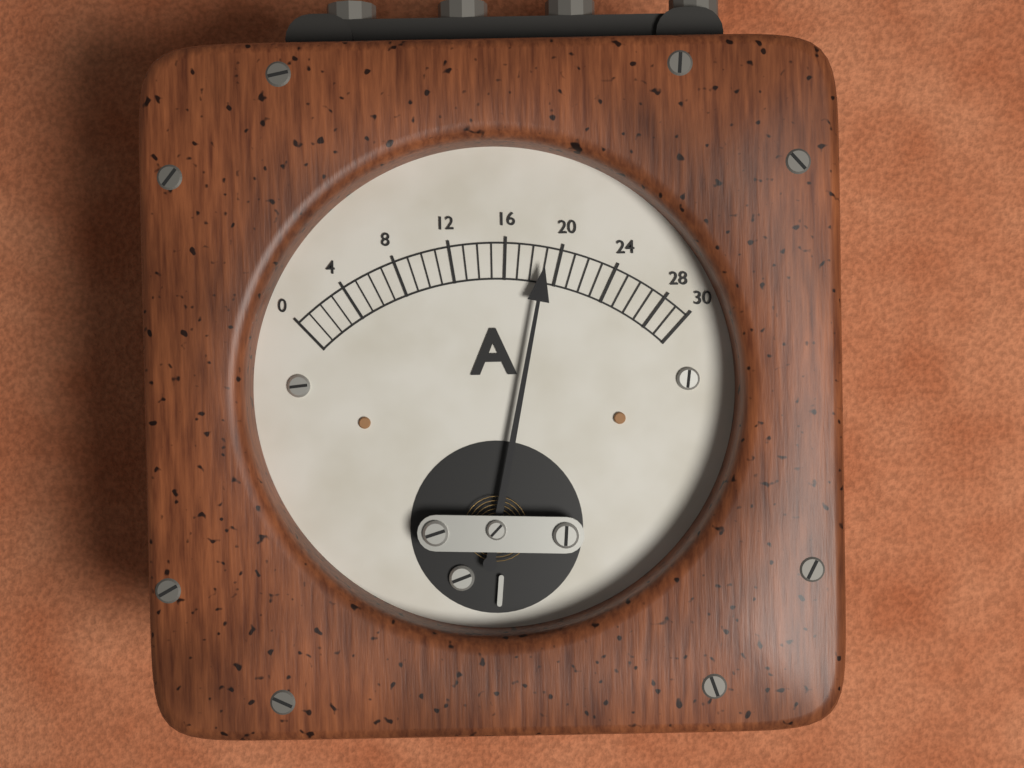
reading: 19 A
